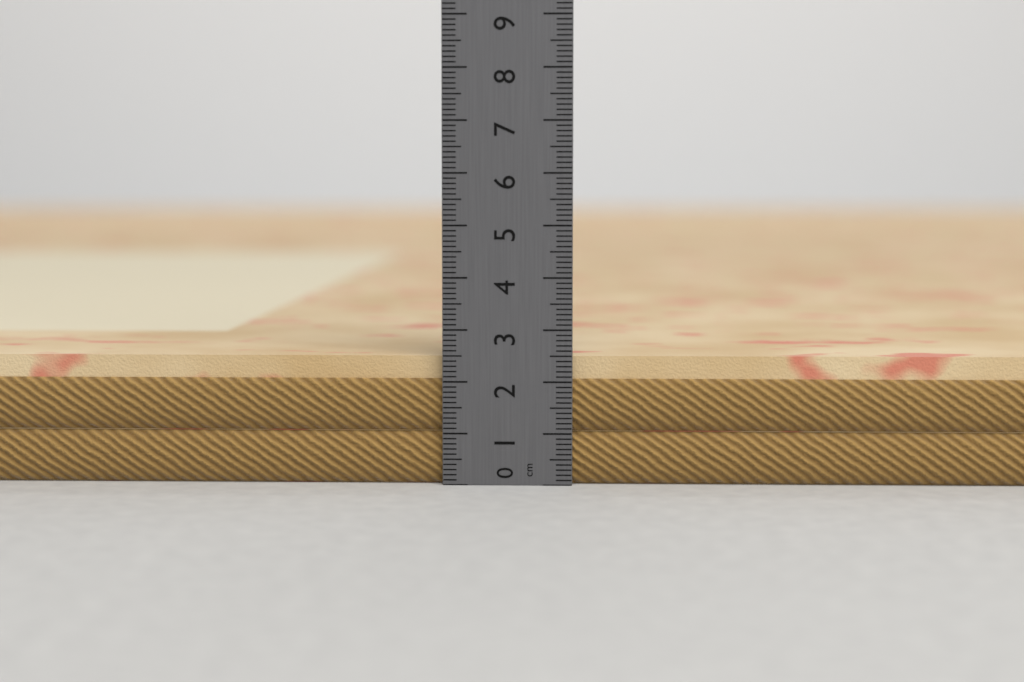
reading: 2.5 cm
